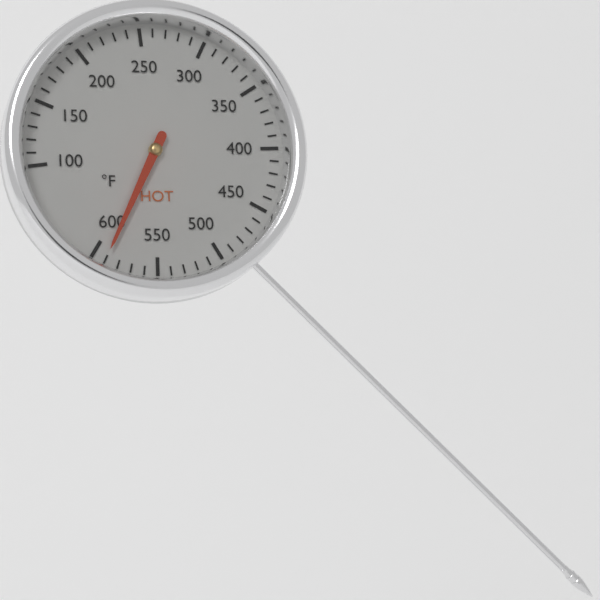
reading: 590 °F
